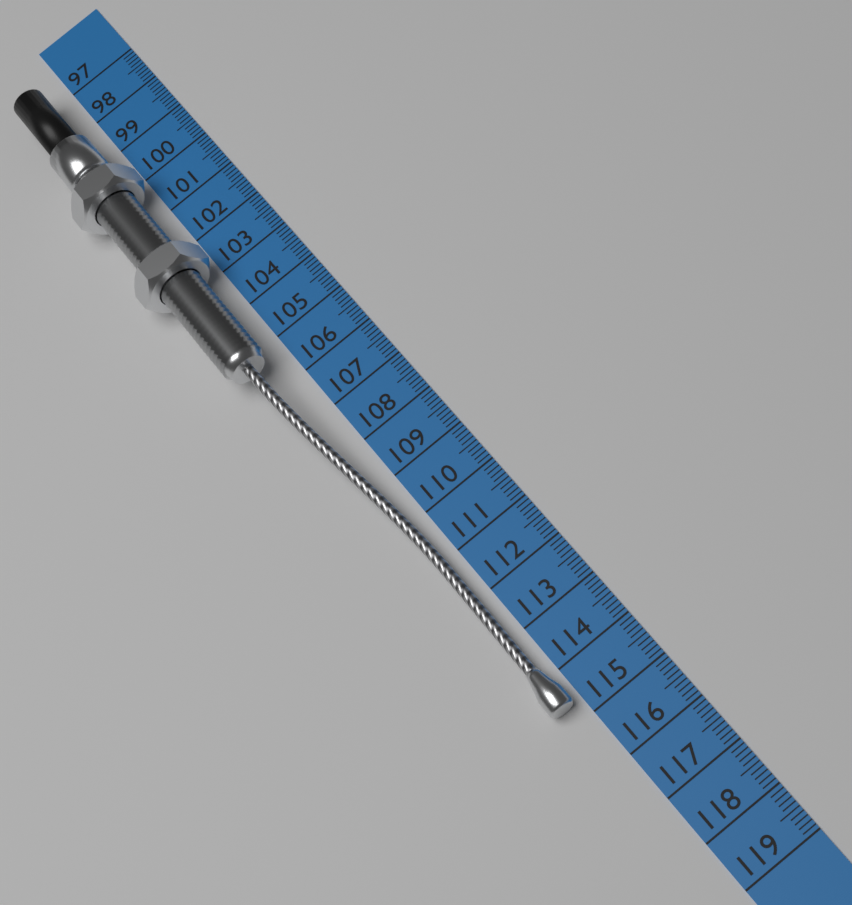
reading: 114.7 cm
